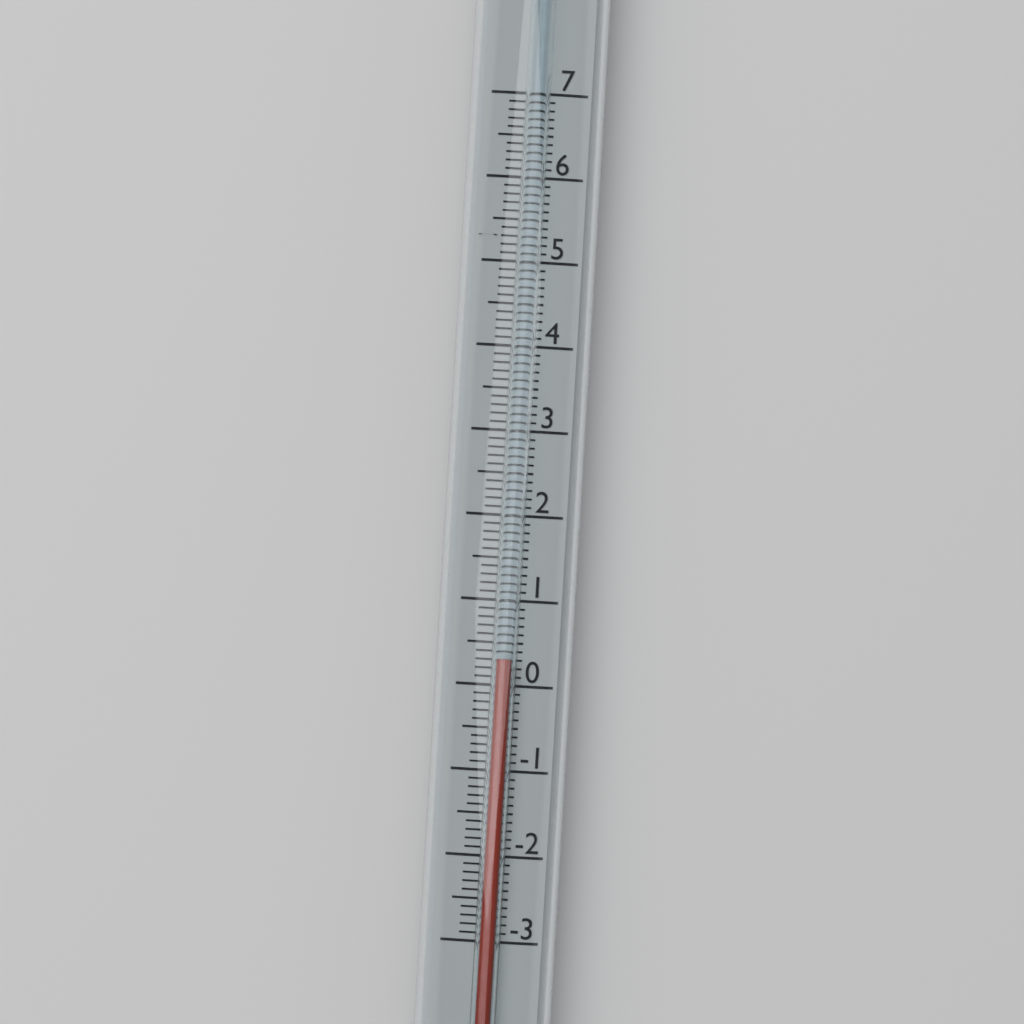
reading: 0.3 (no unit)
